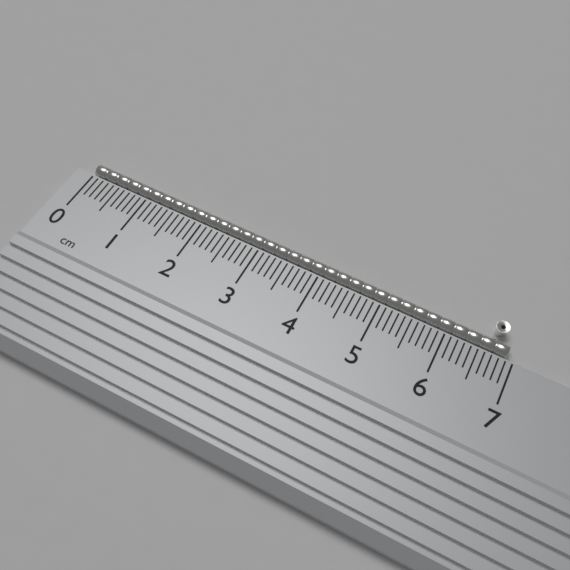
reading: 6.9 cm
